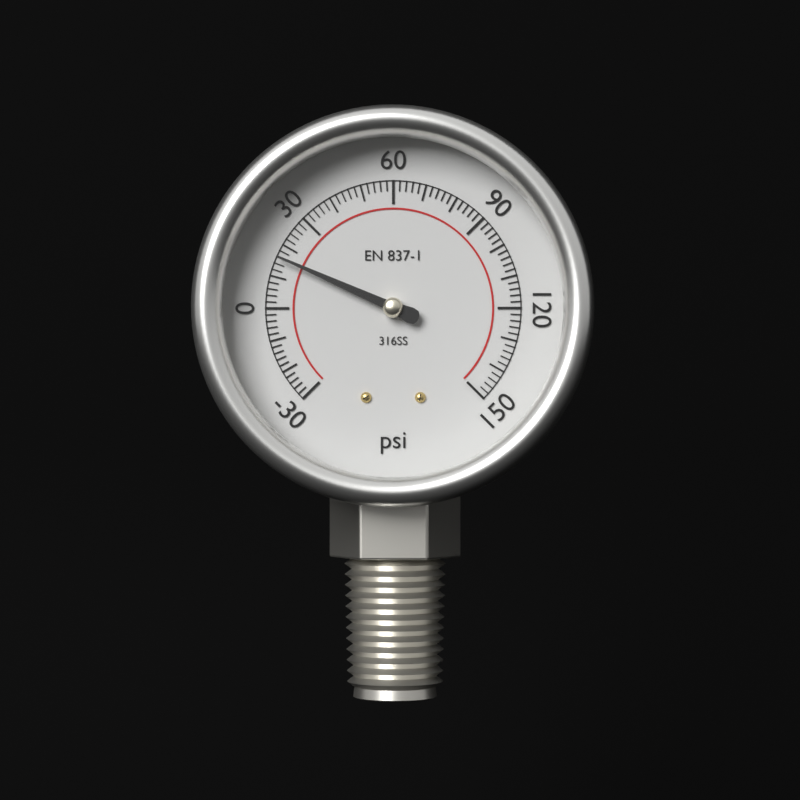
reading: 16 psi
